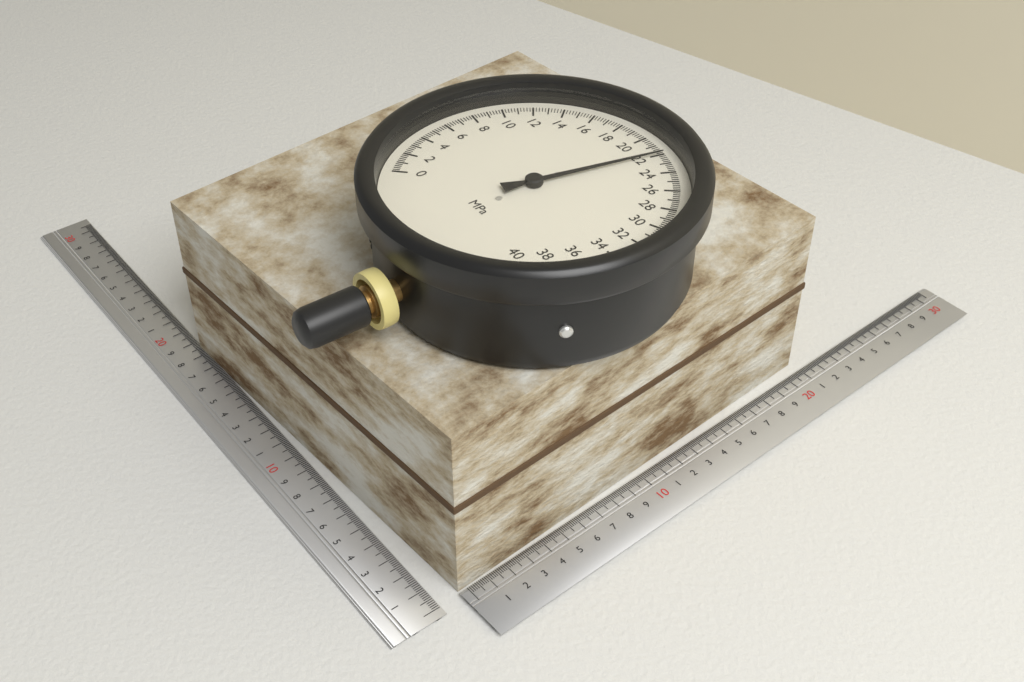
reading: 22.0 MPa
